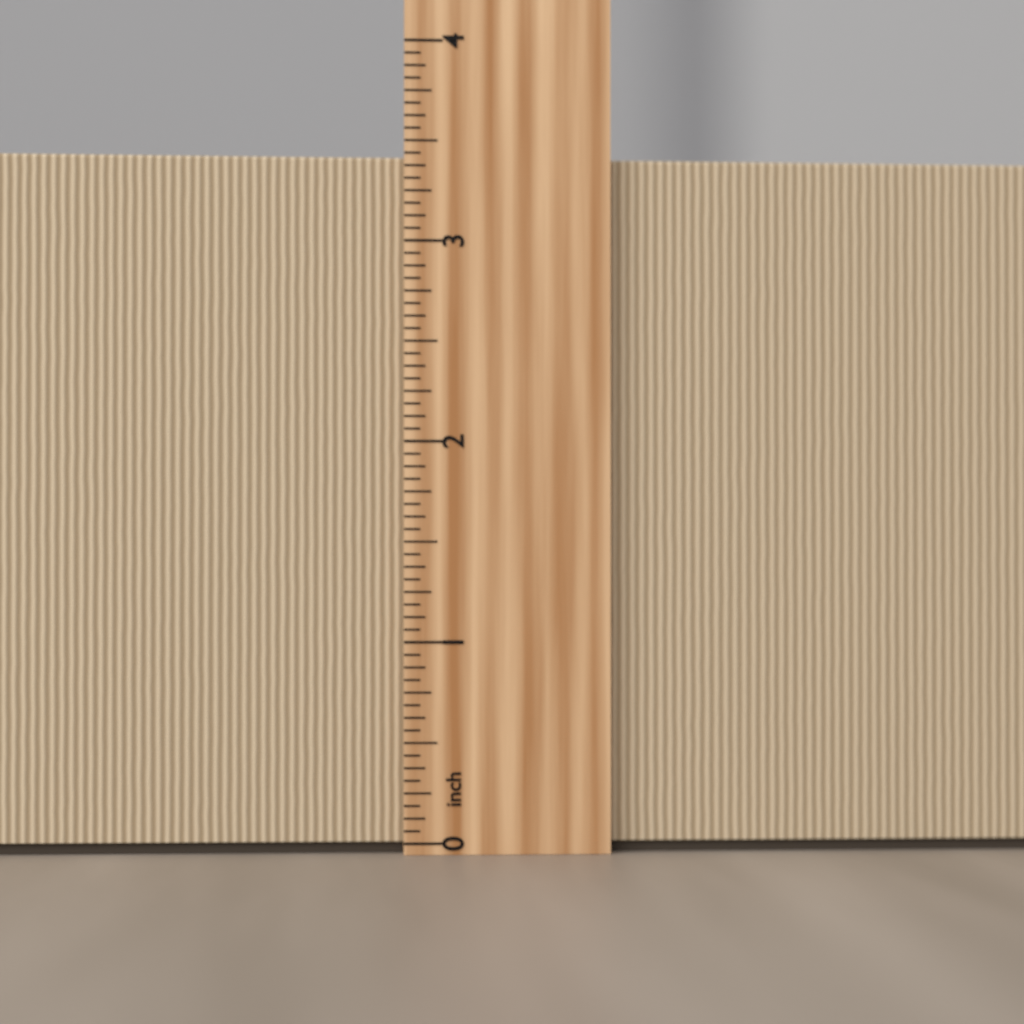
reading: 3.4375 inch
